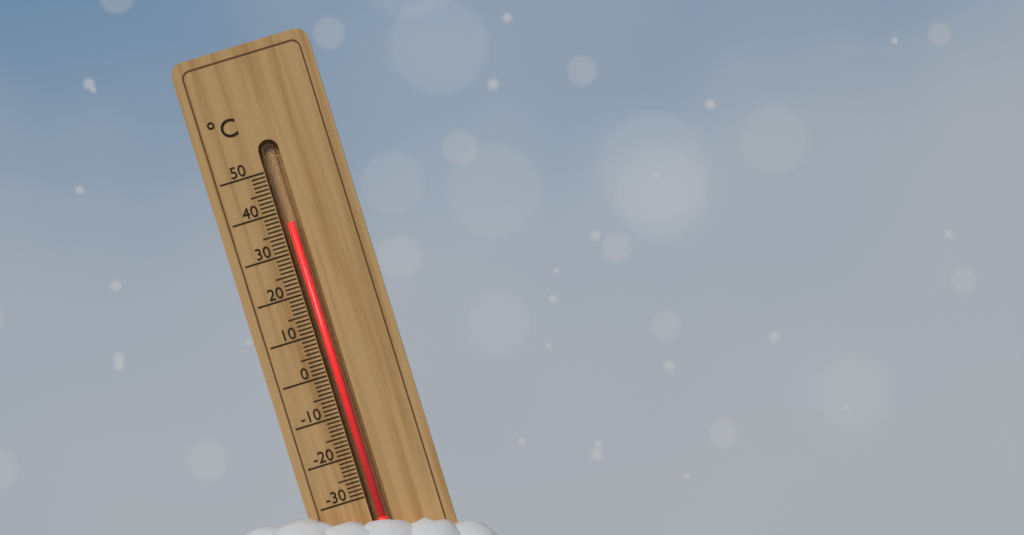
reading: 37 °C
